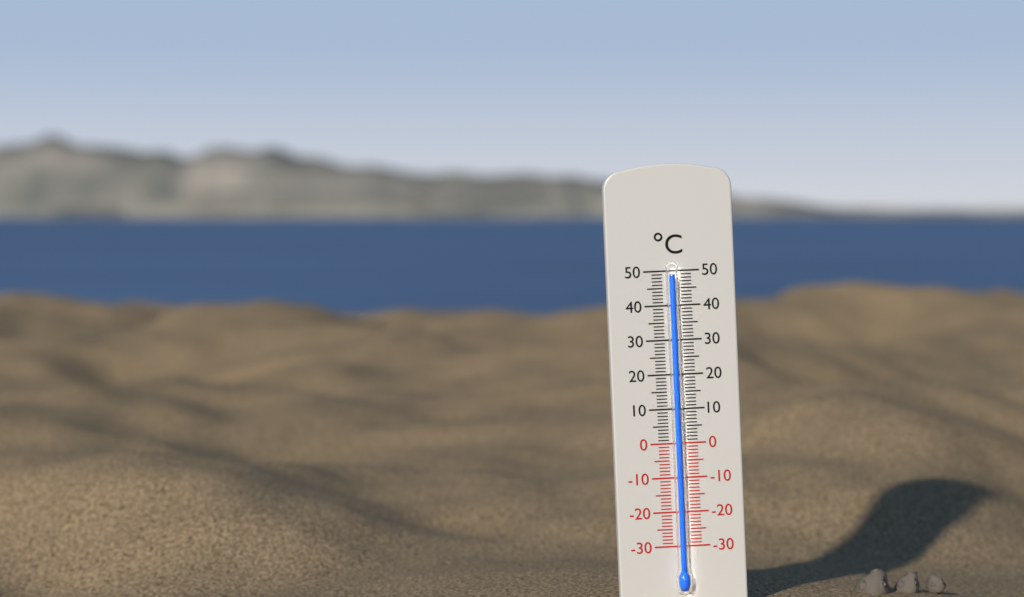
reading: 49 °C
